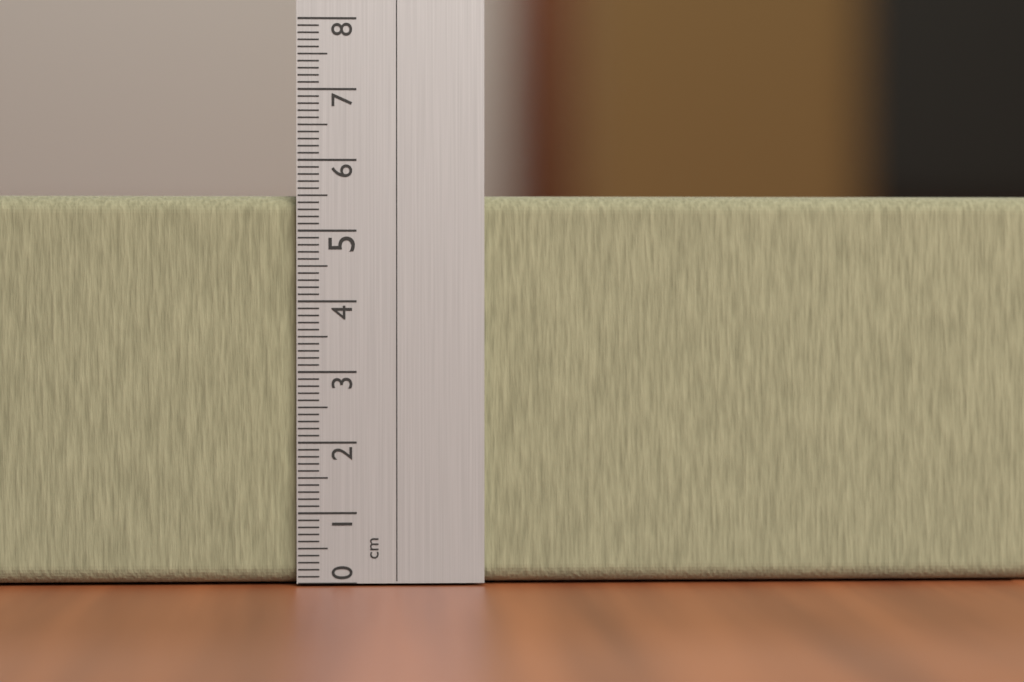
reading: 5.5 cm
